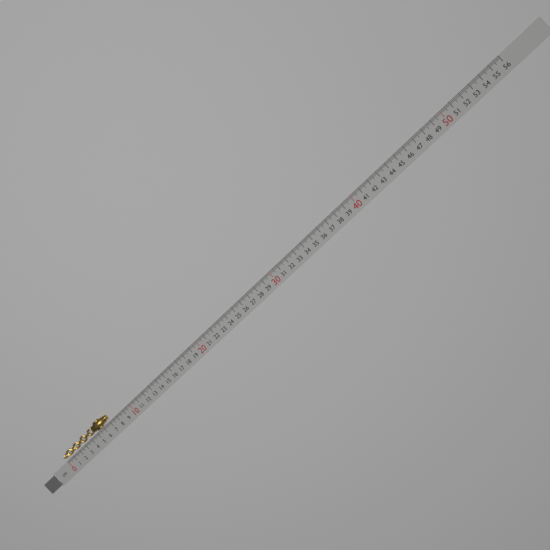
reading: 7.2 cm
